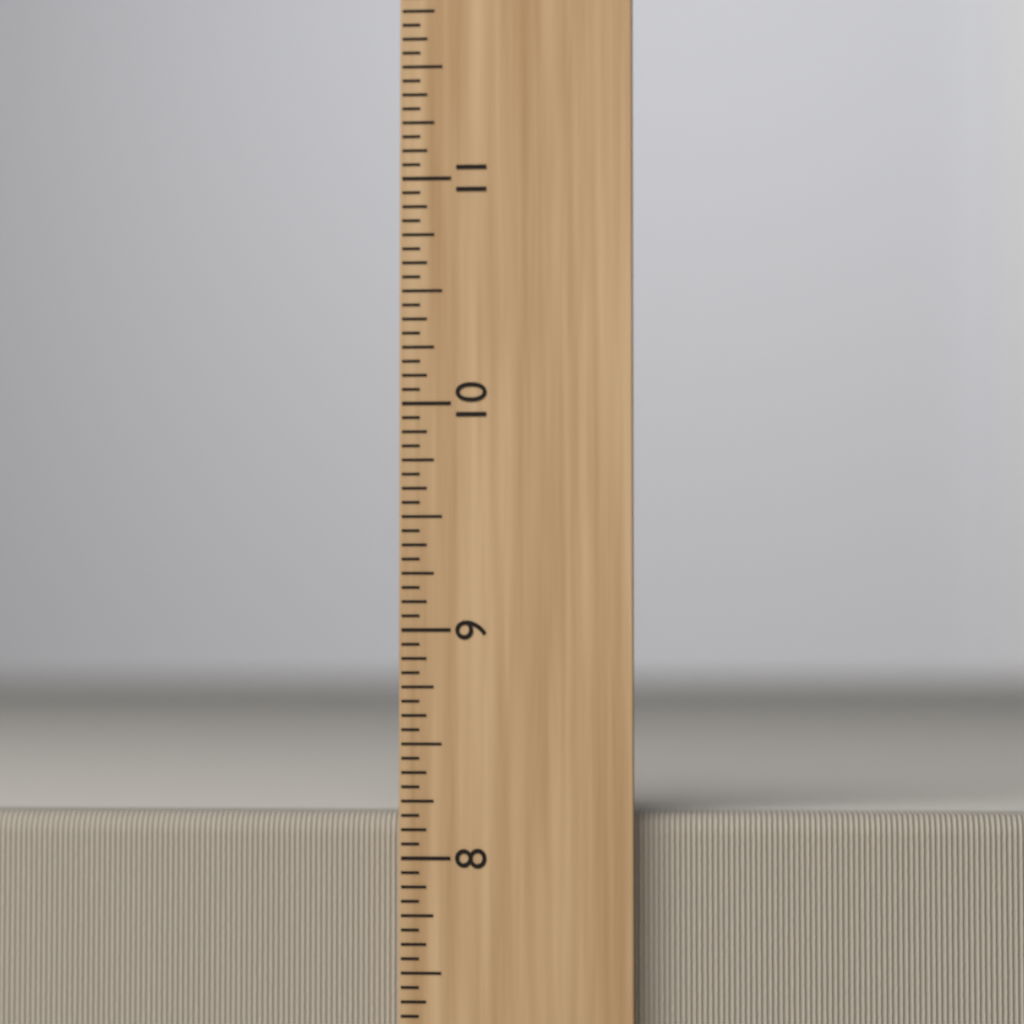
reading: 8.1875 inch
